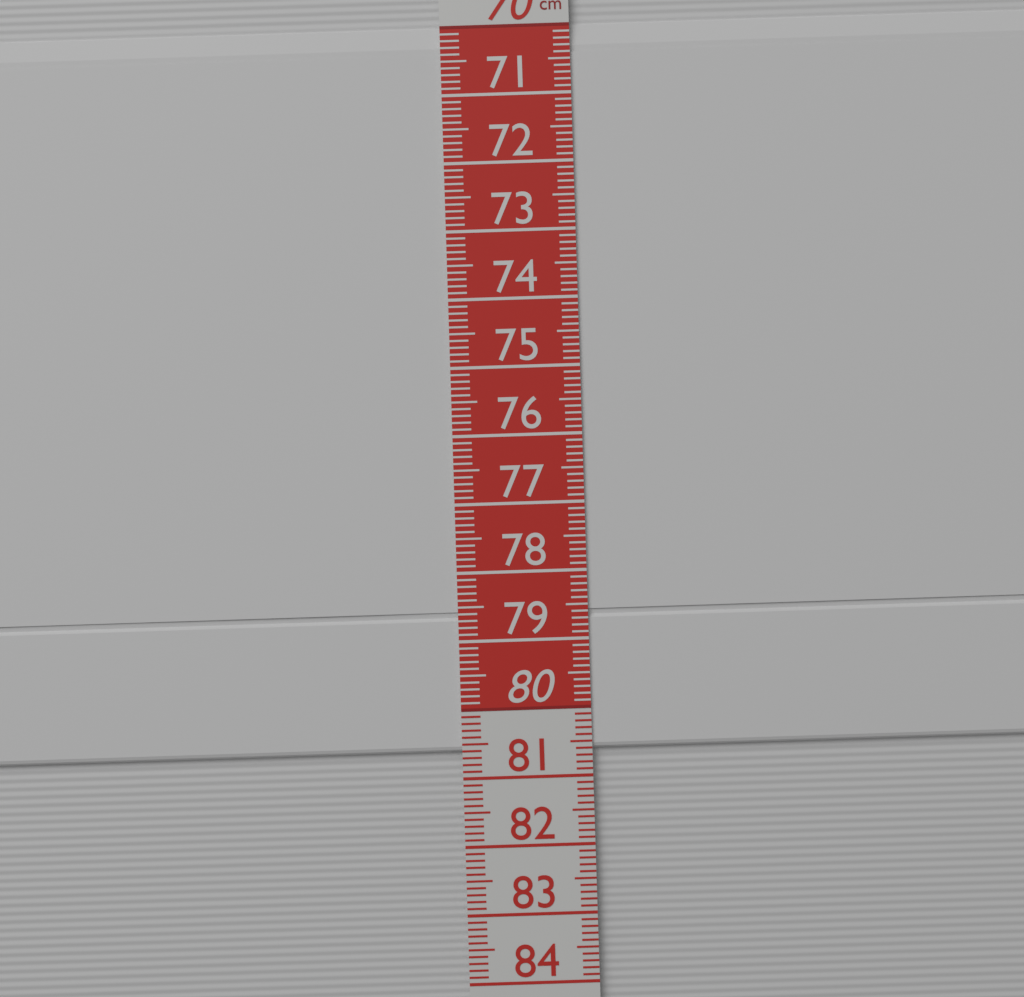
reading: 80.6 cm
